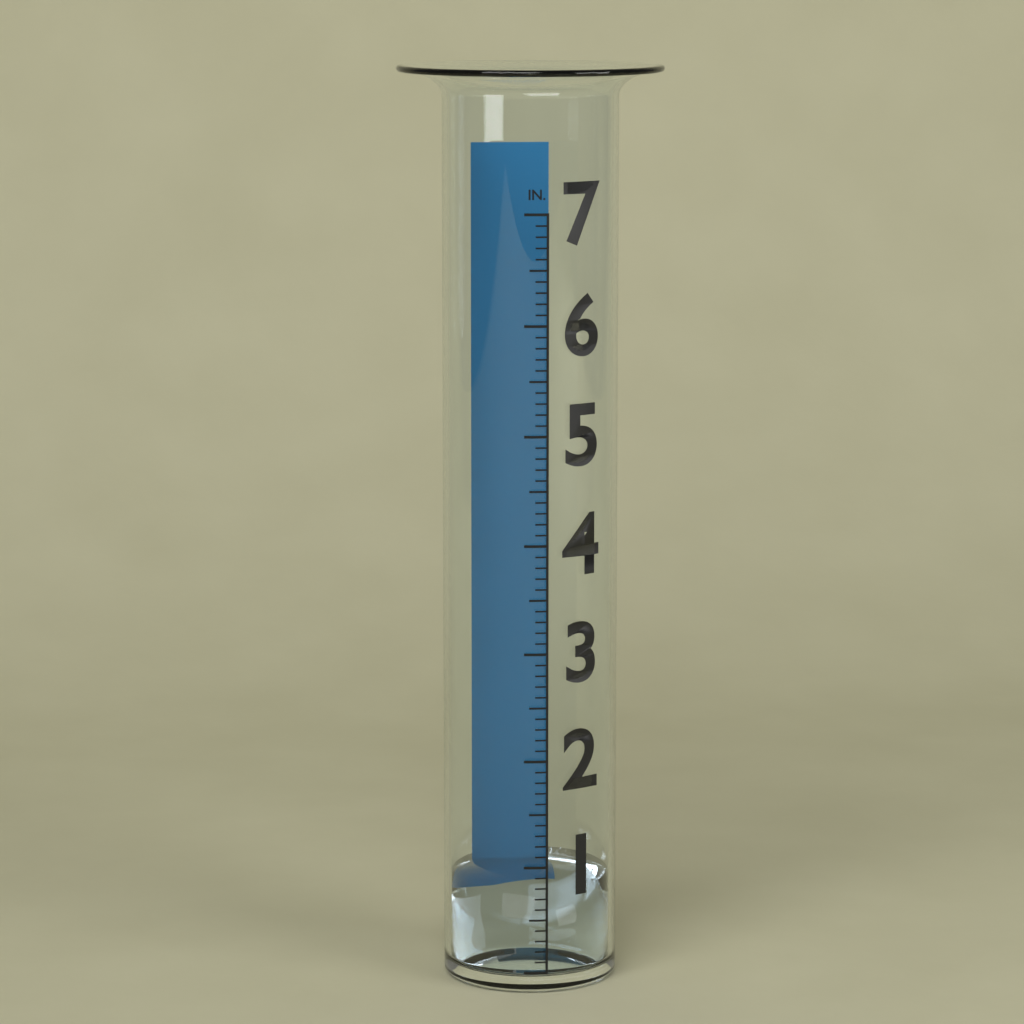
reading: 0.8 in
